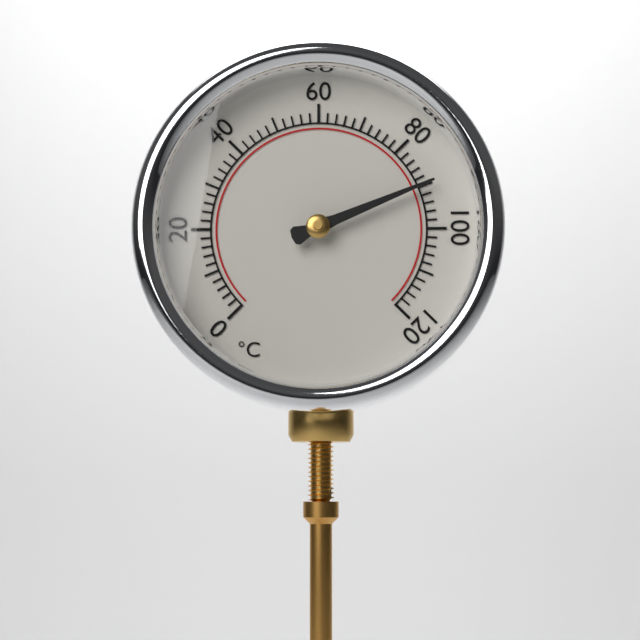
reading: 90 °C
